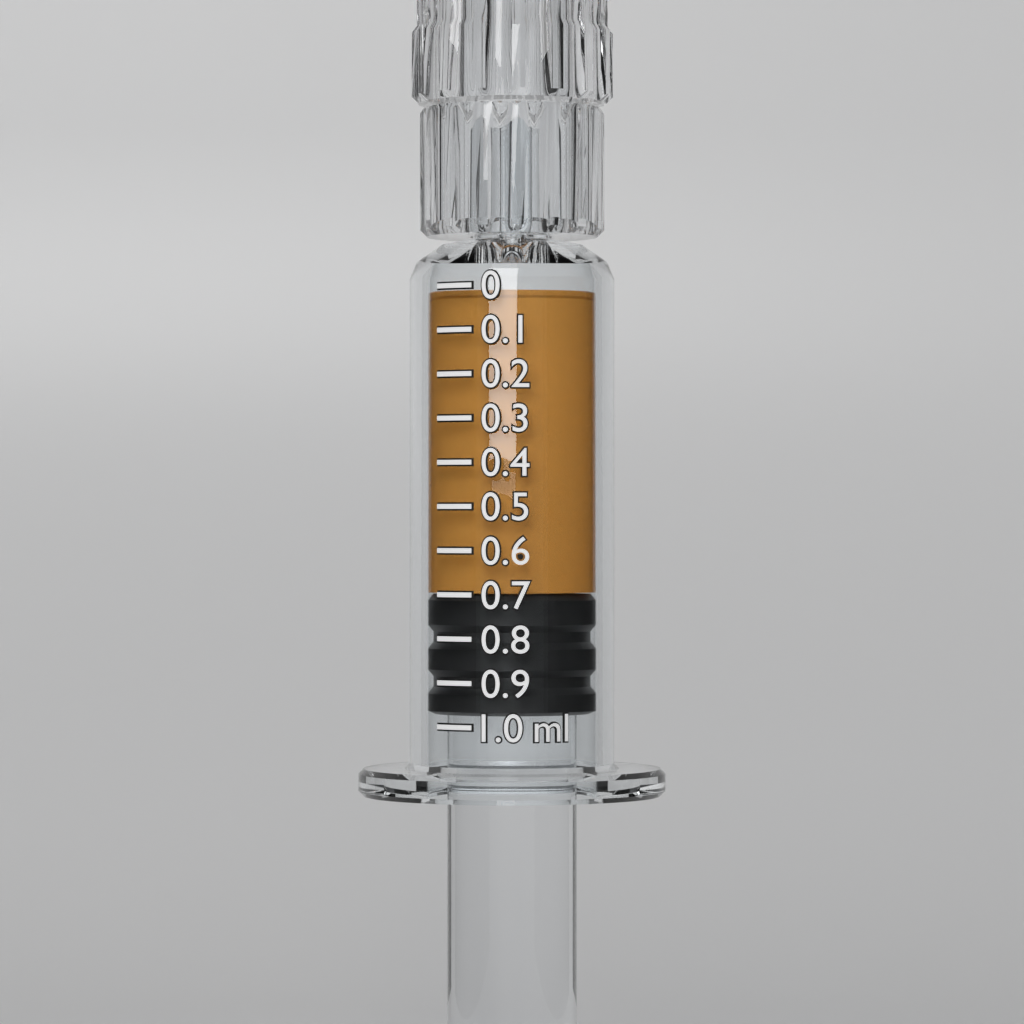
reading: 0.7 ml
